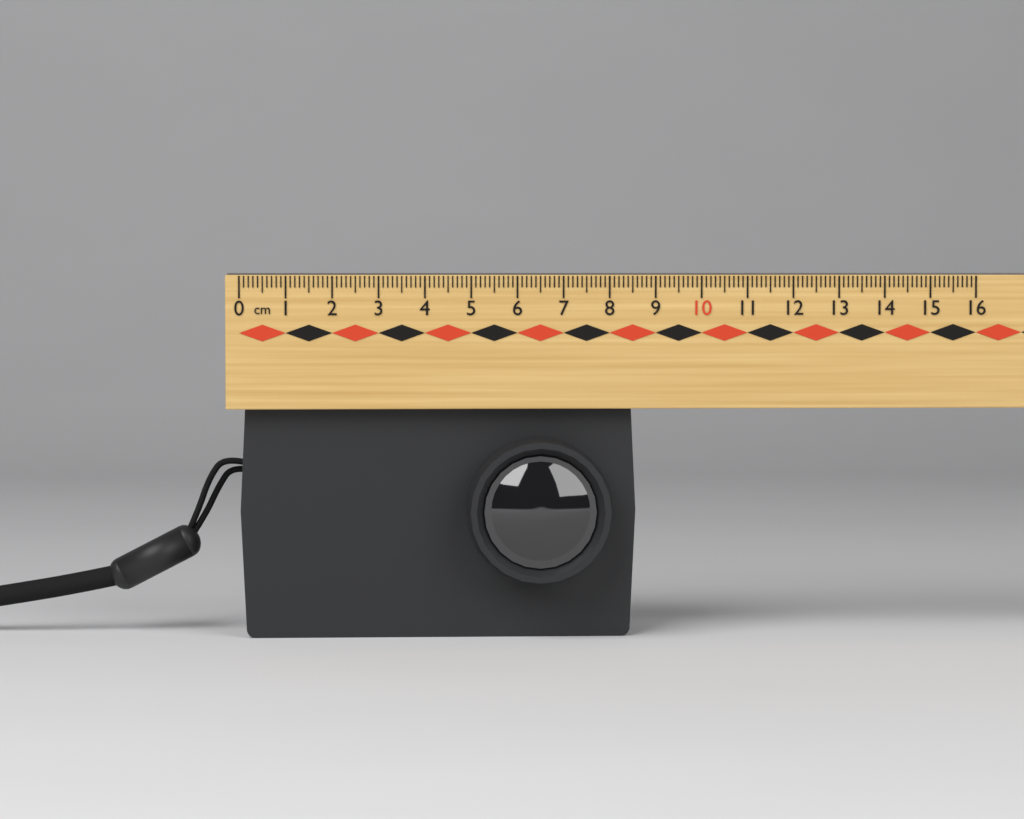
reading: 8.6 cm
